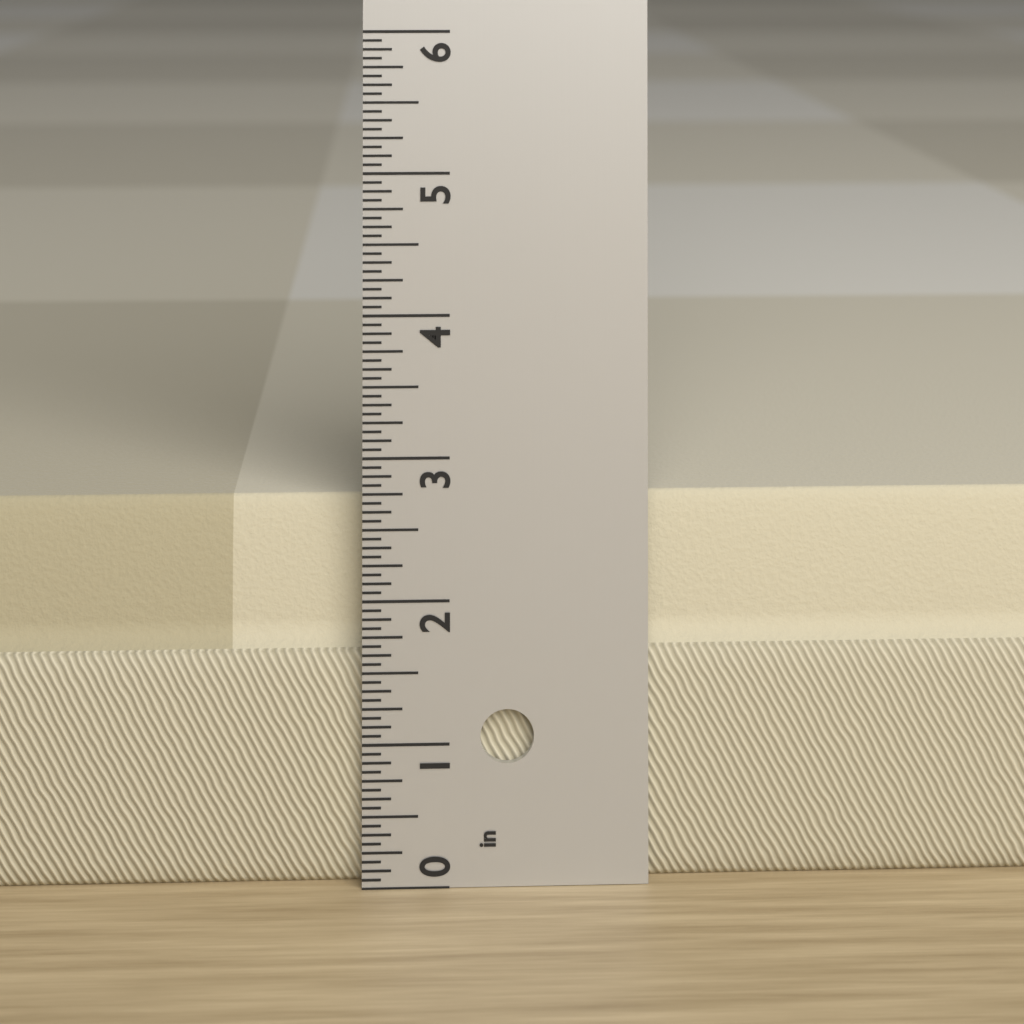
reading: 2.6875 in
